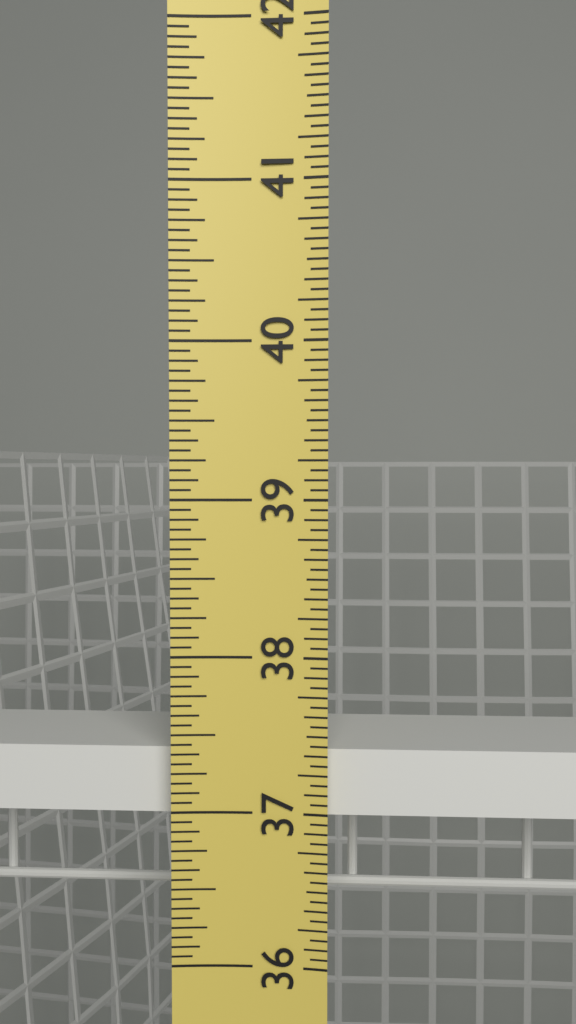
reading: 37.3750 in
